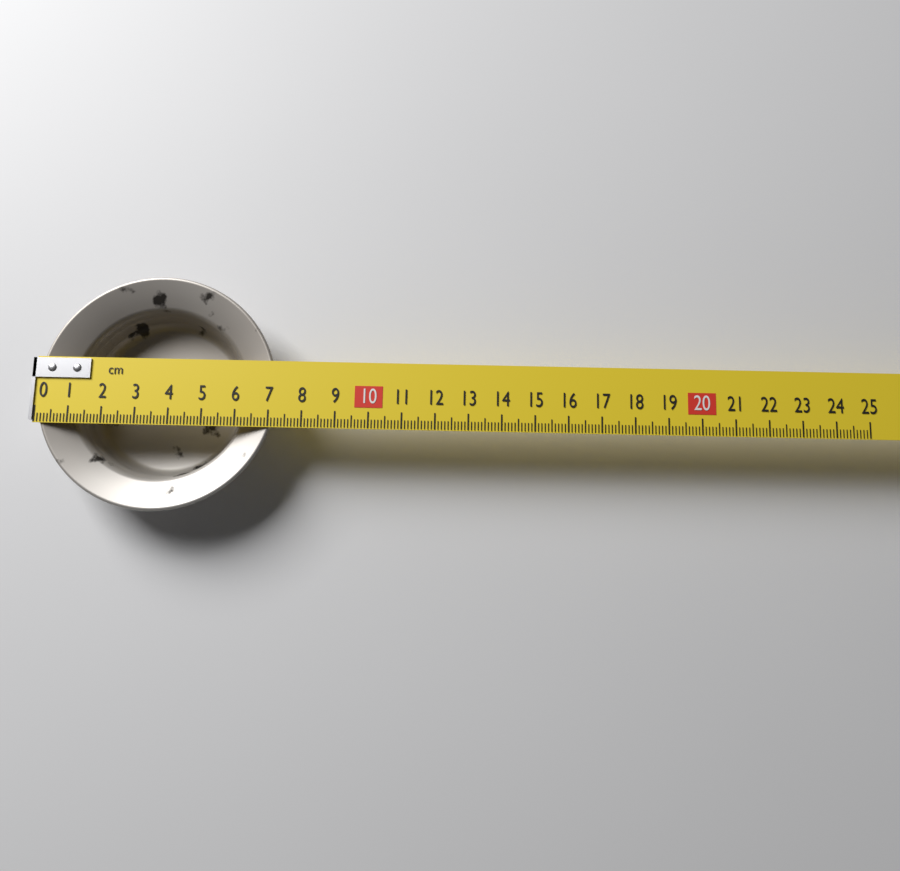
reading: 7.2 cm
